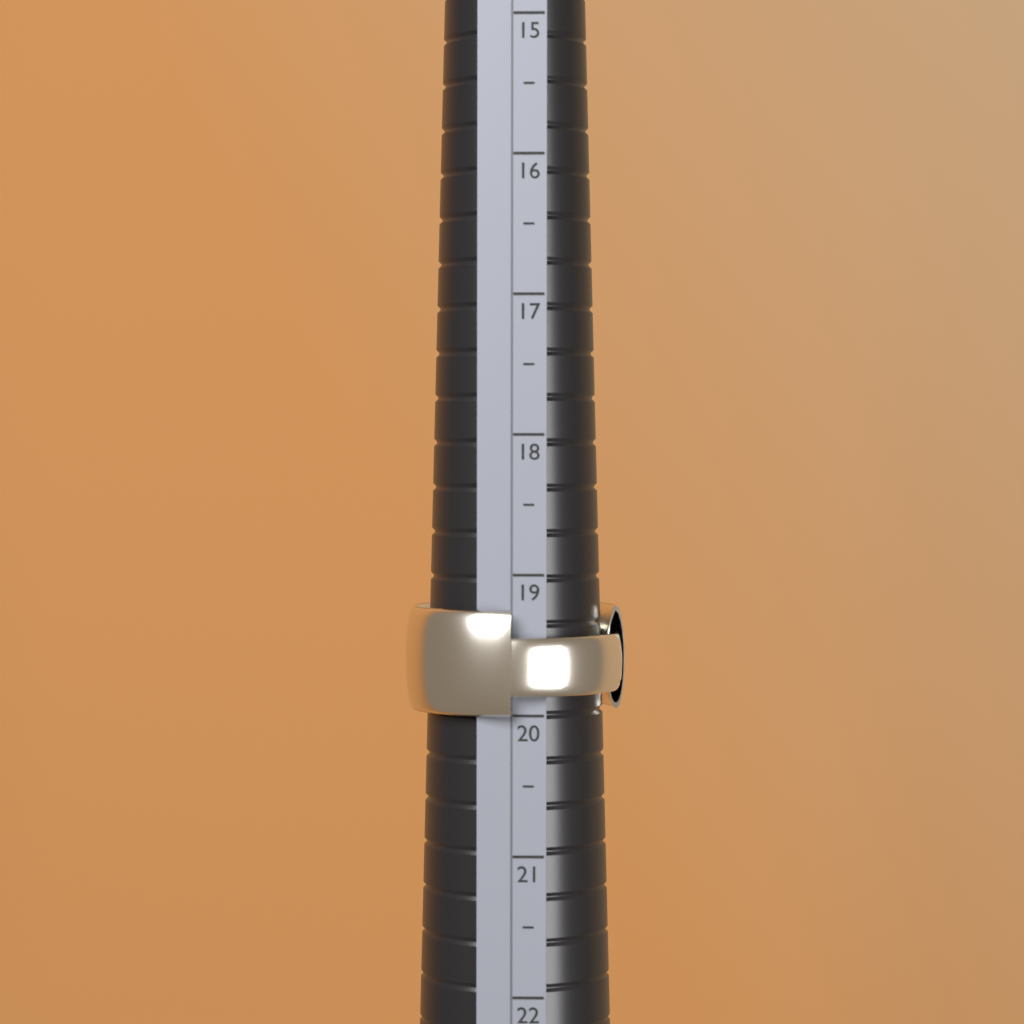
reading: 20.0 (no unit)
